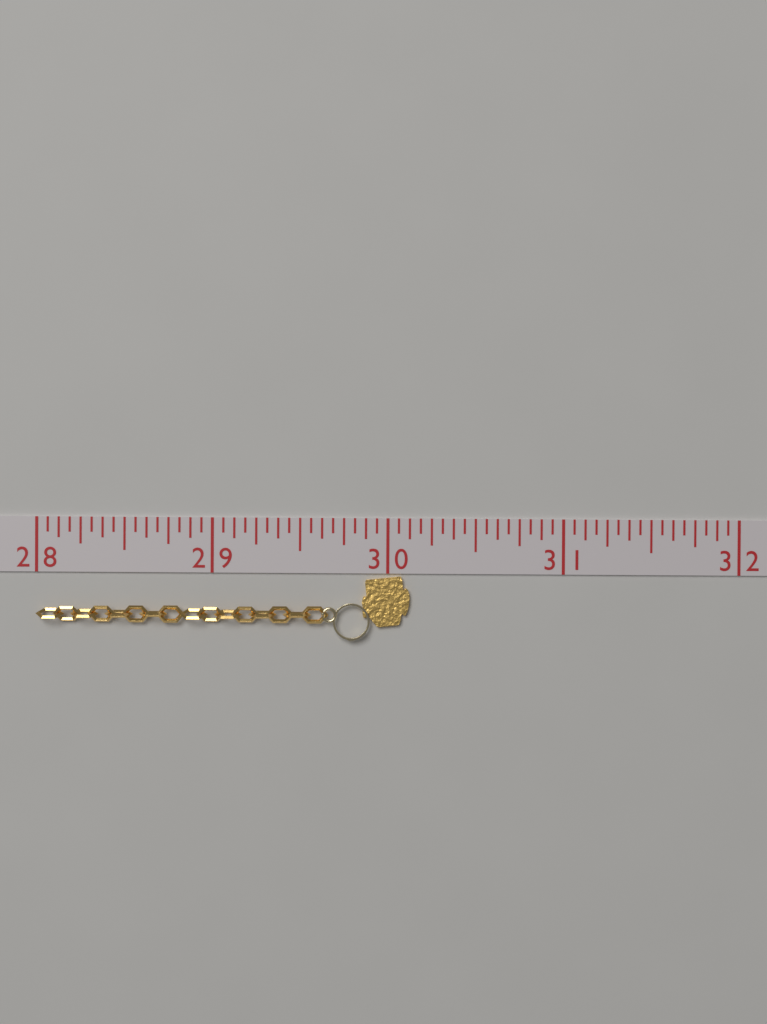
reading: 30.1250 (no unit)
